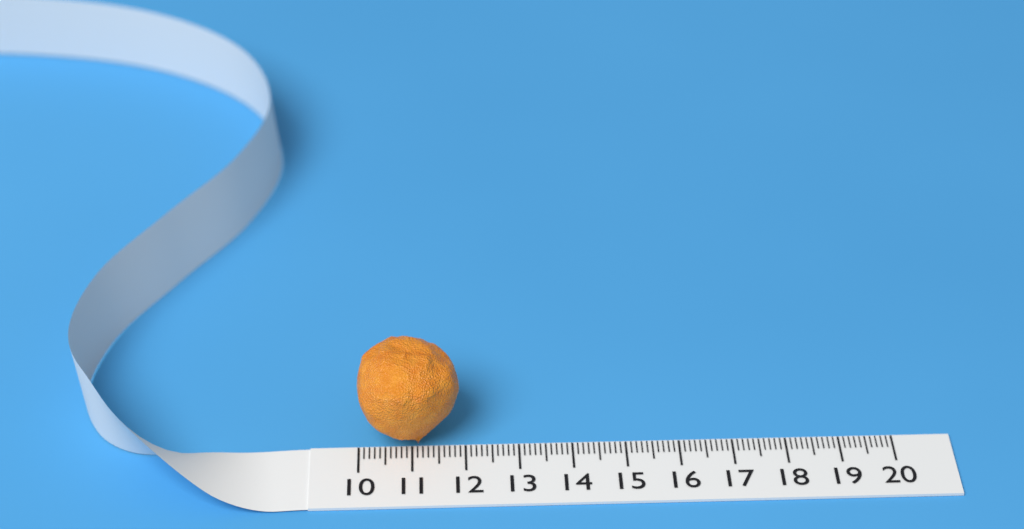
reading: 11.9 (no unit)
